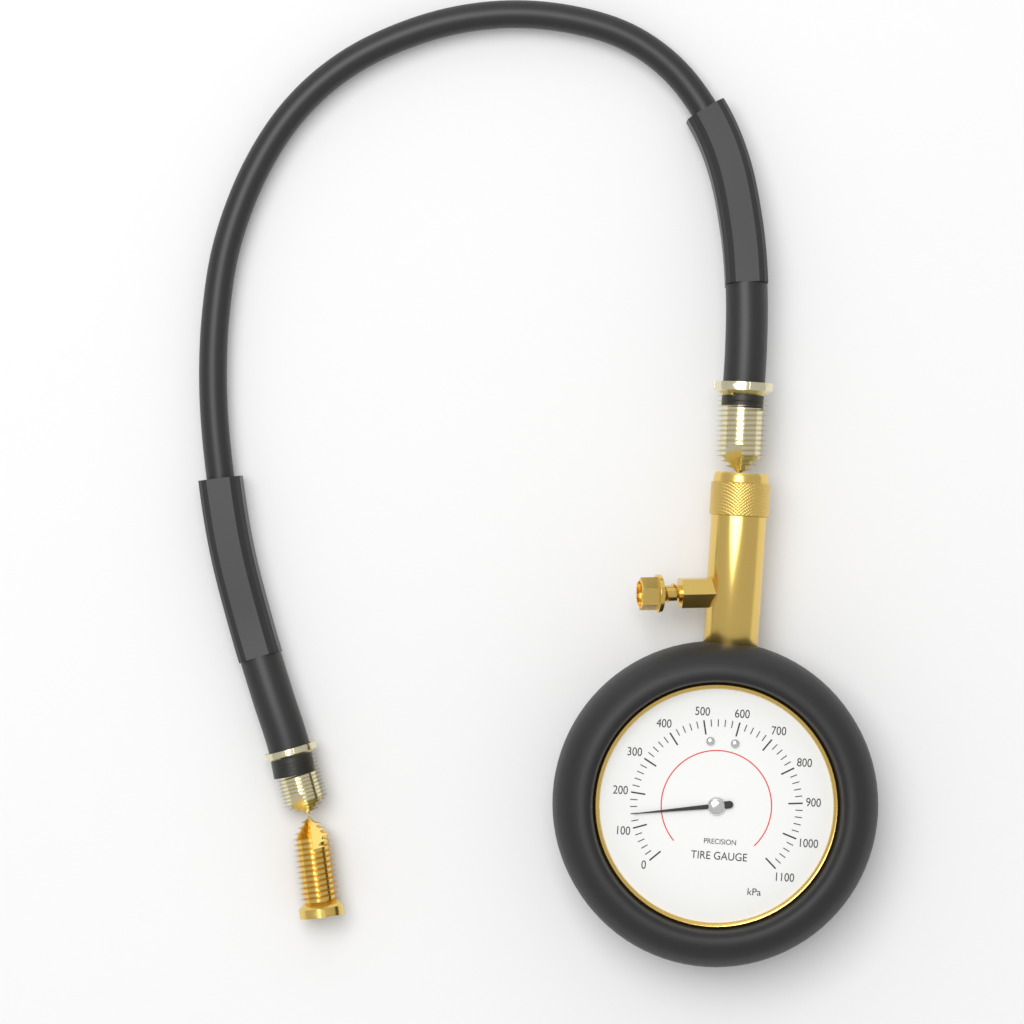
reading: 140 kPa
